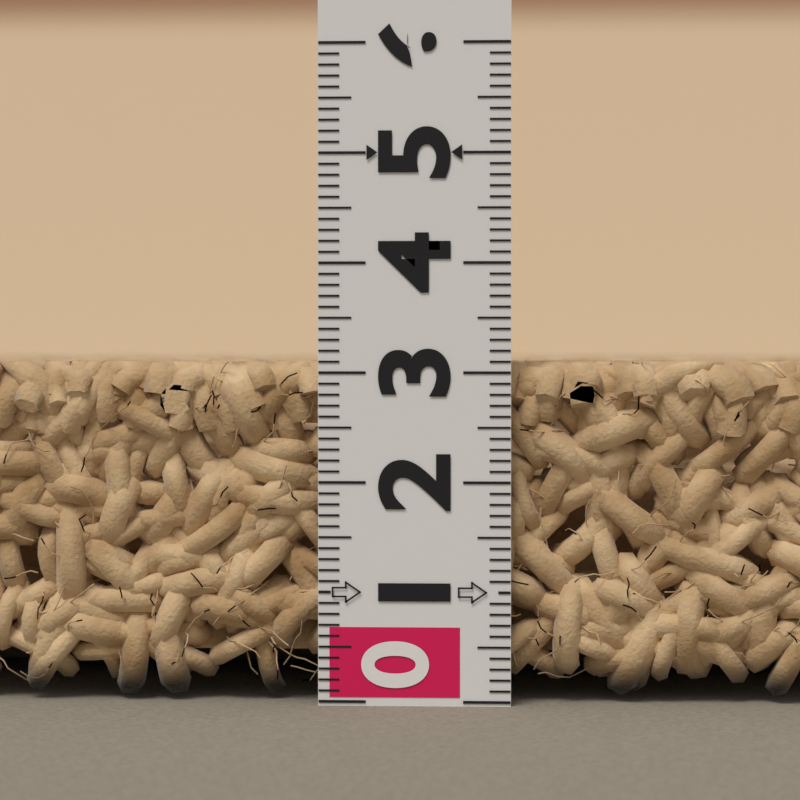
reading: 3.1 (no unit)
